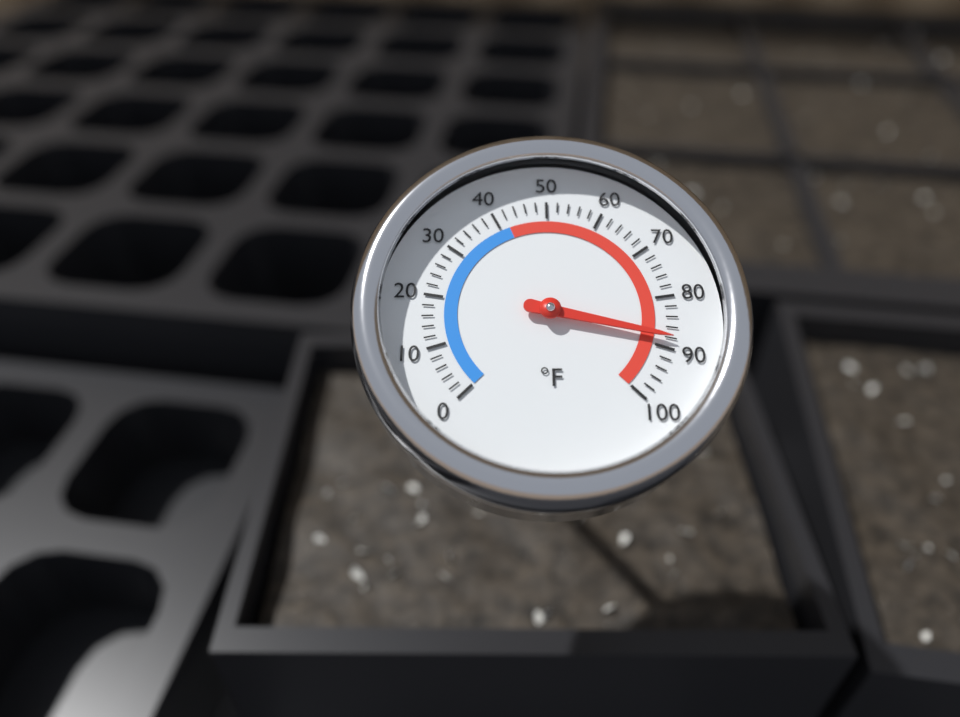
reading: 88 °F
